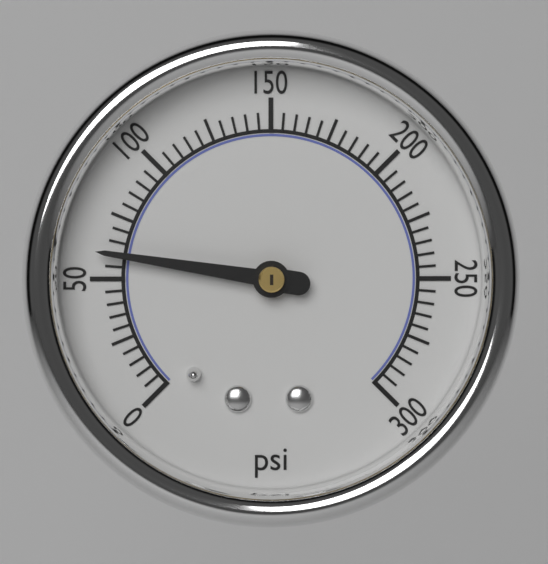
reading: 60 psi
